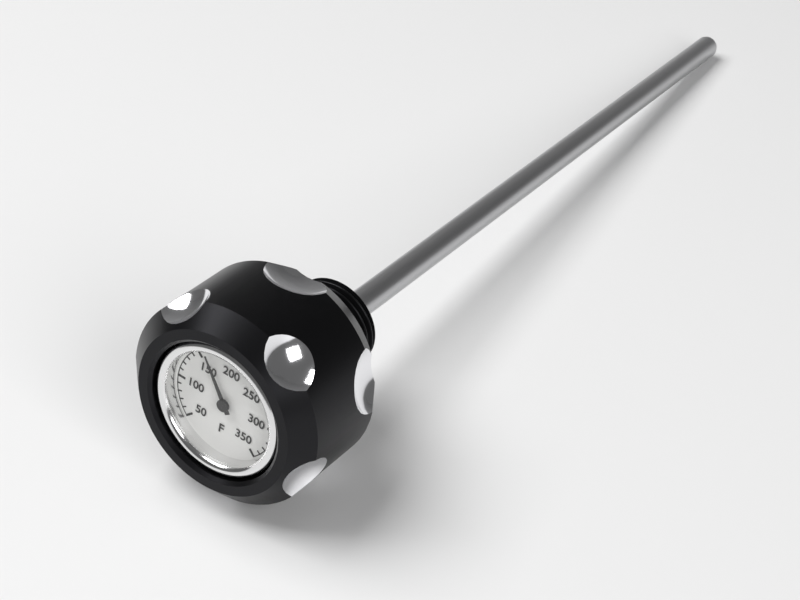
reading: 160 °F
